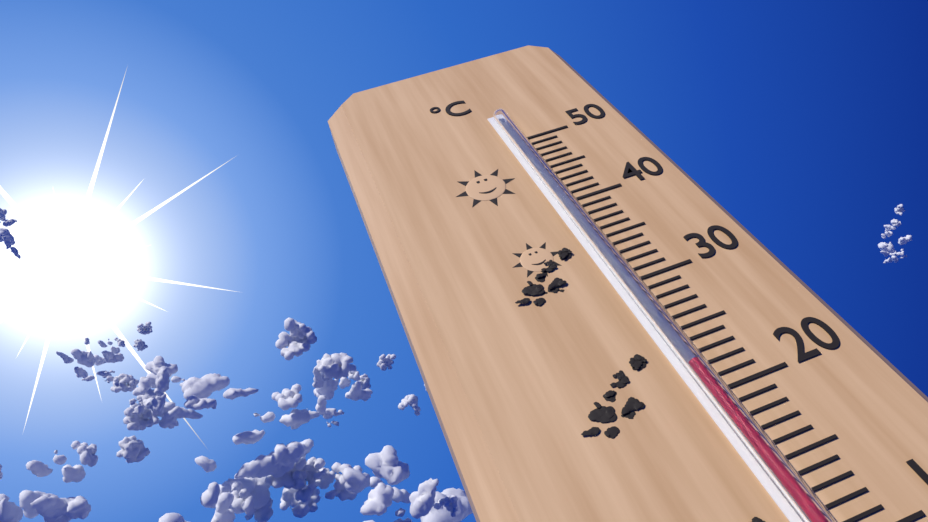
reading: 22 °C
